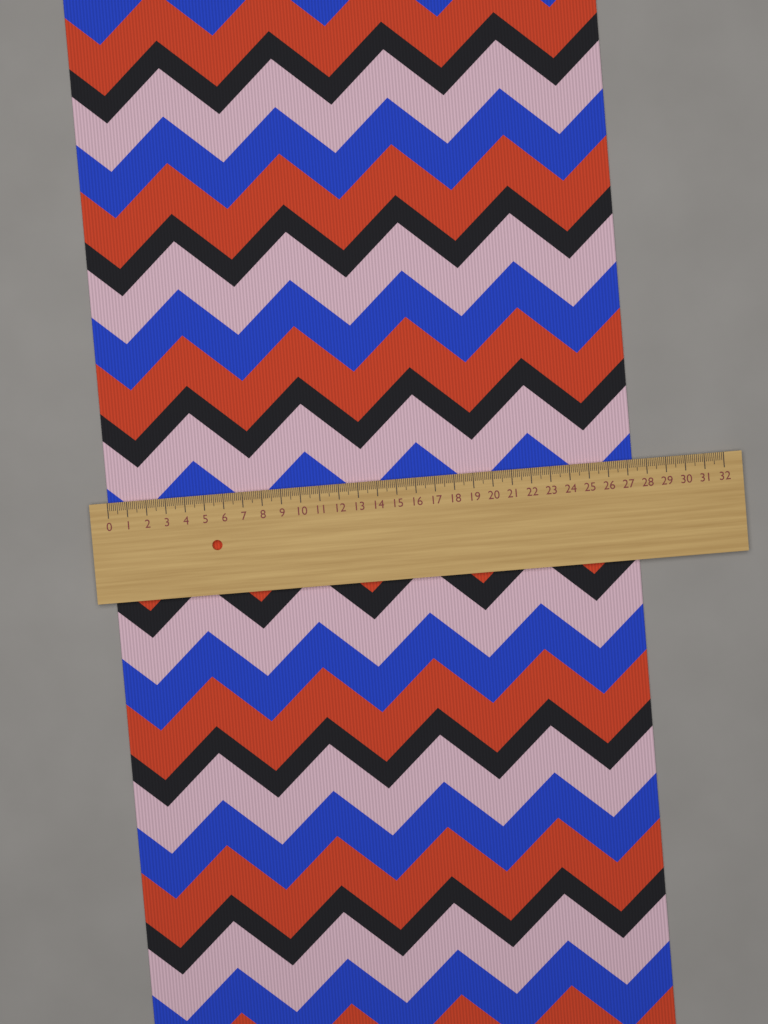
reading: 27.3 (no unit)
